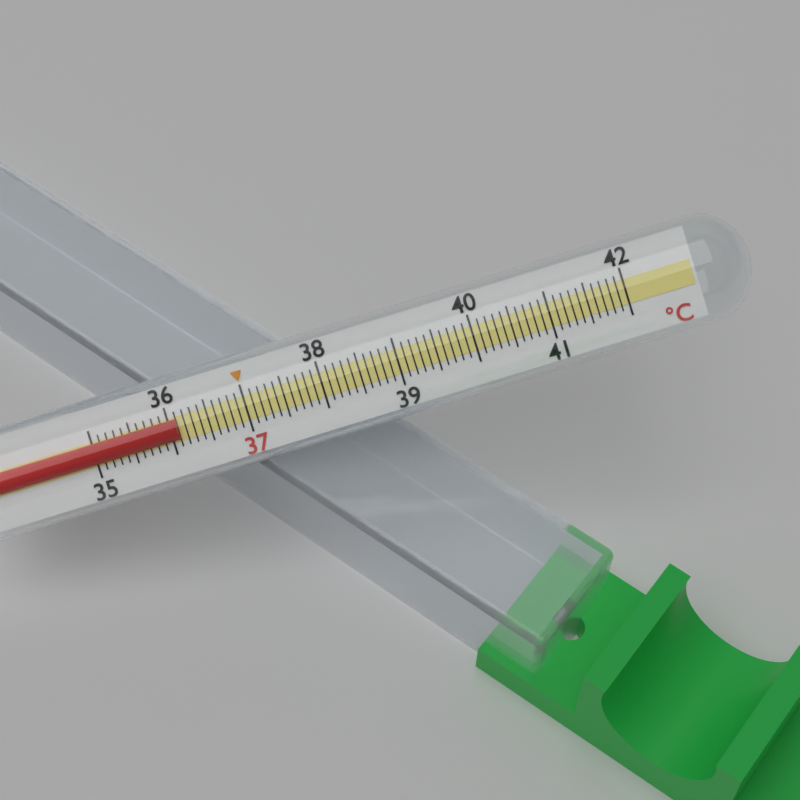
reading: 36.1 °C
